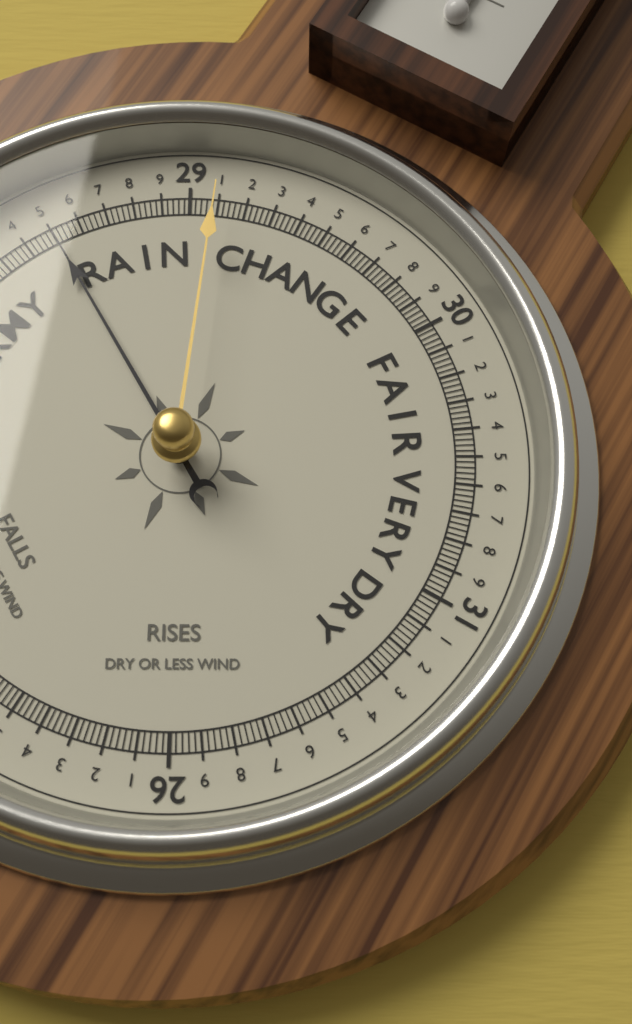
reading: 28.50 (no unit)
